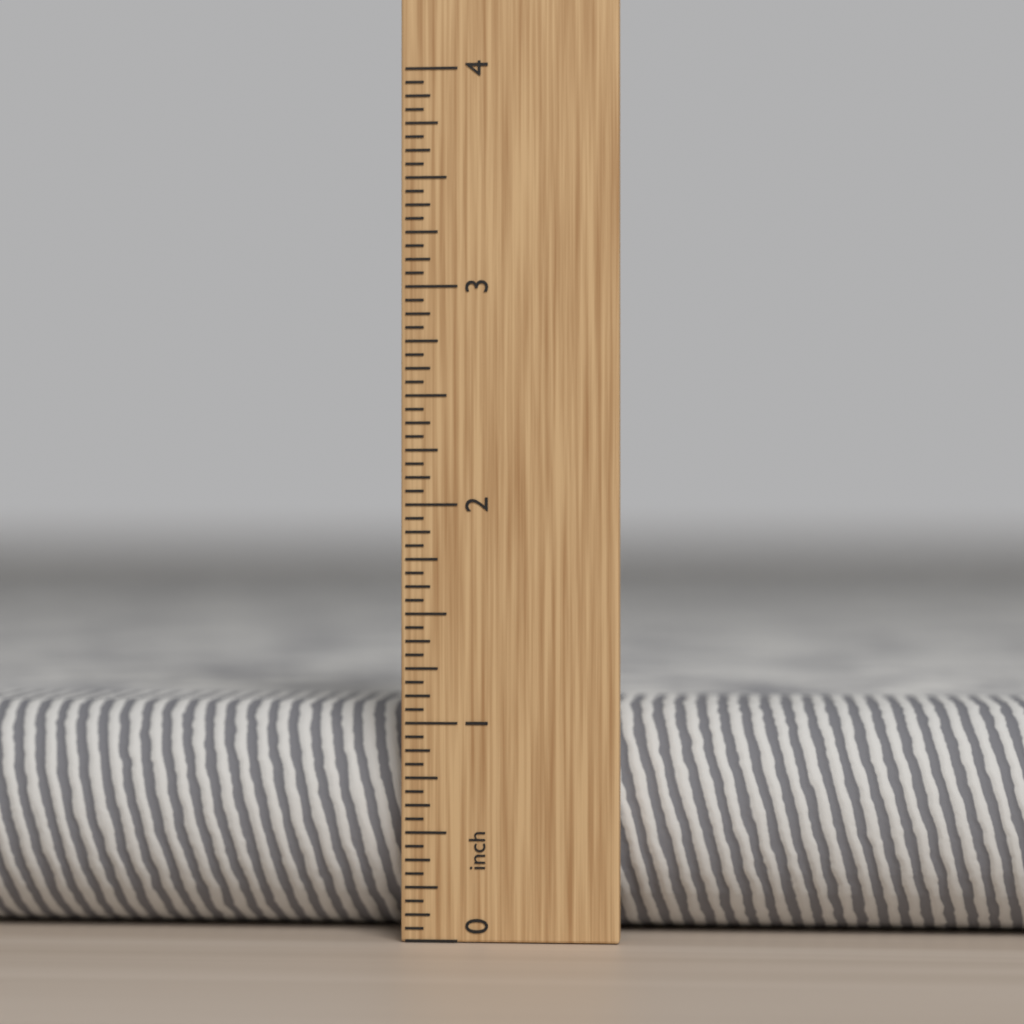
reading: 1.0625 in
